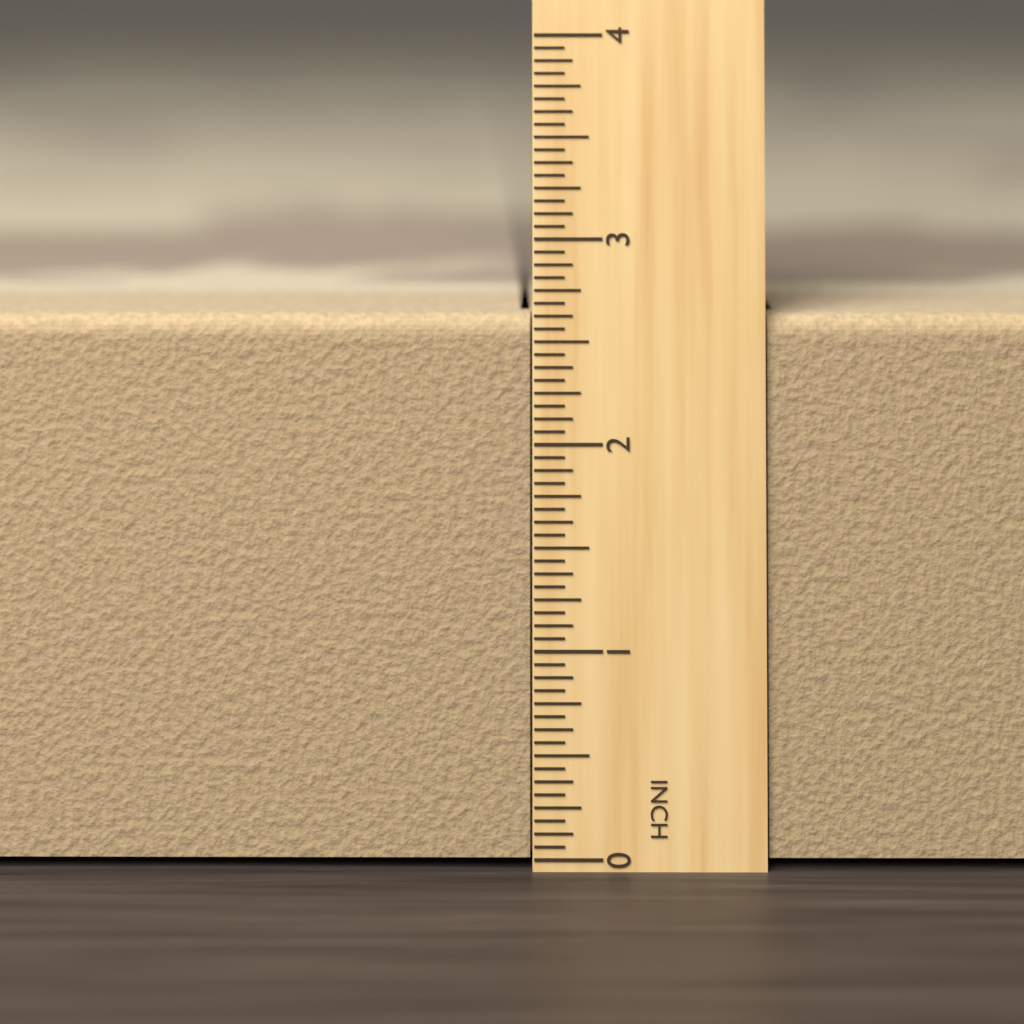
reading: 2.6250 in
